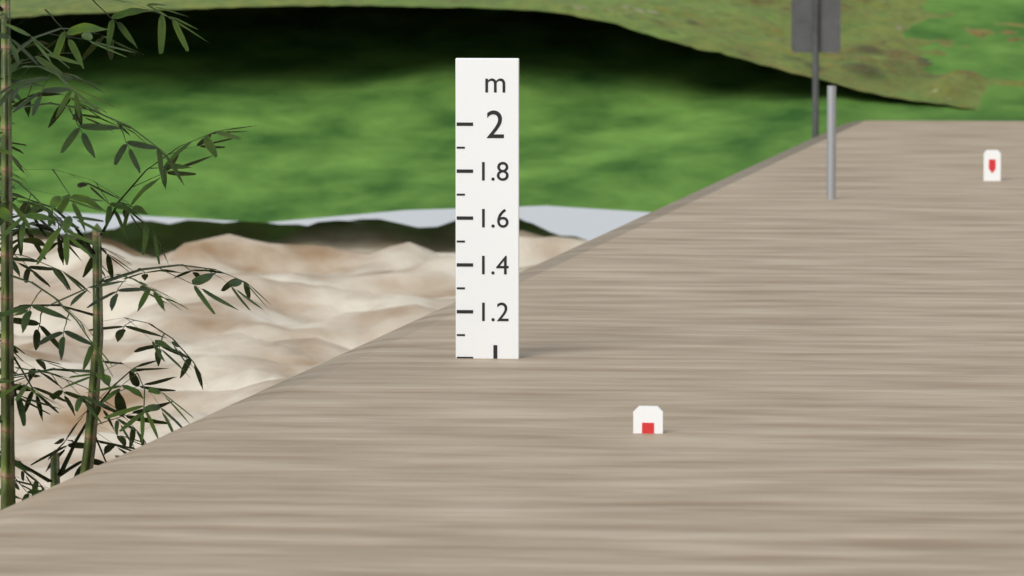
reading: 1.0 m
